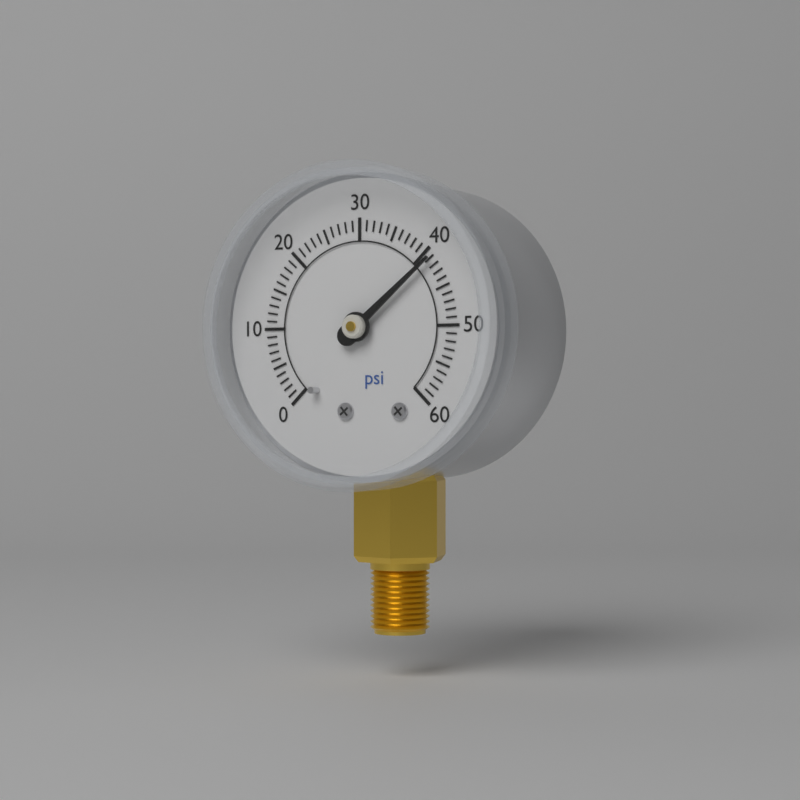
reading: 41 psi
